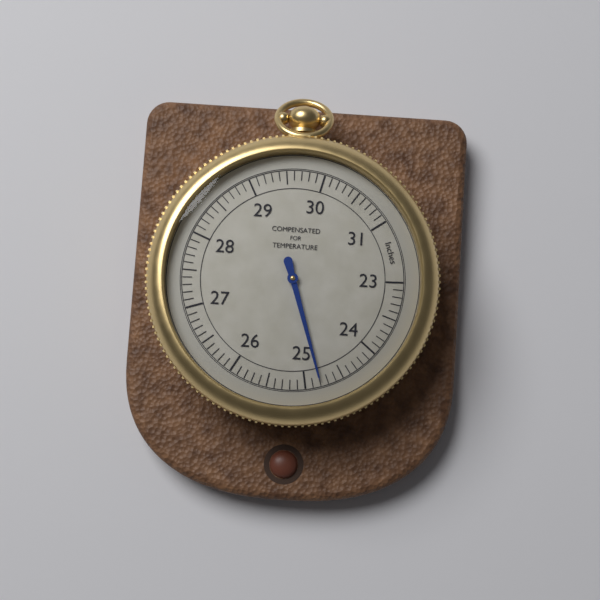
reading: 24.8 inches
